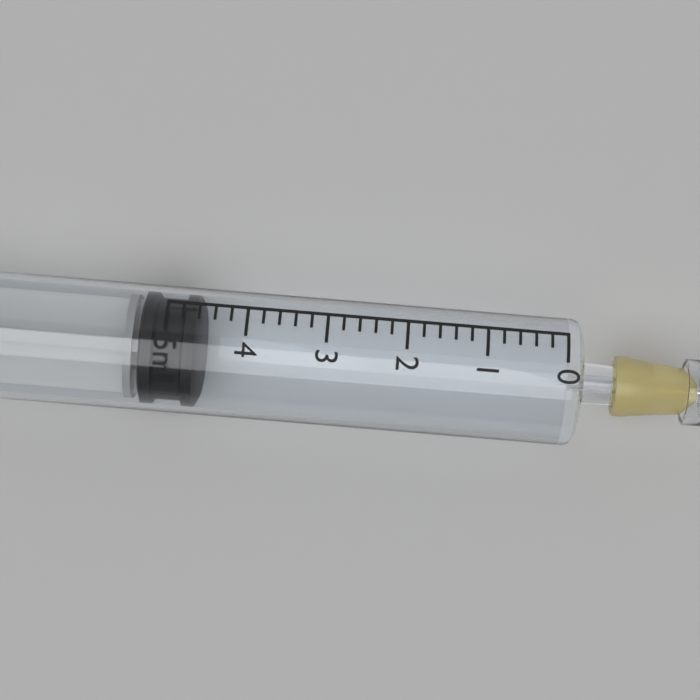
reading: 4.6 ml
